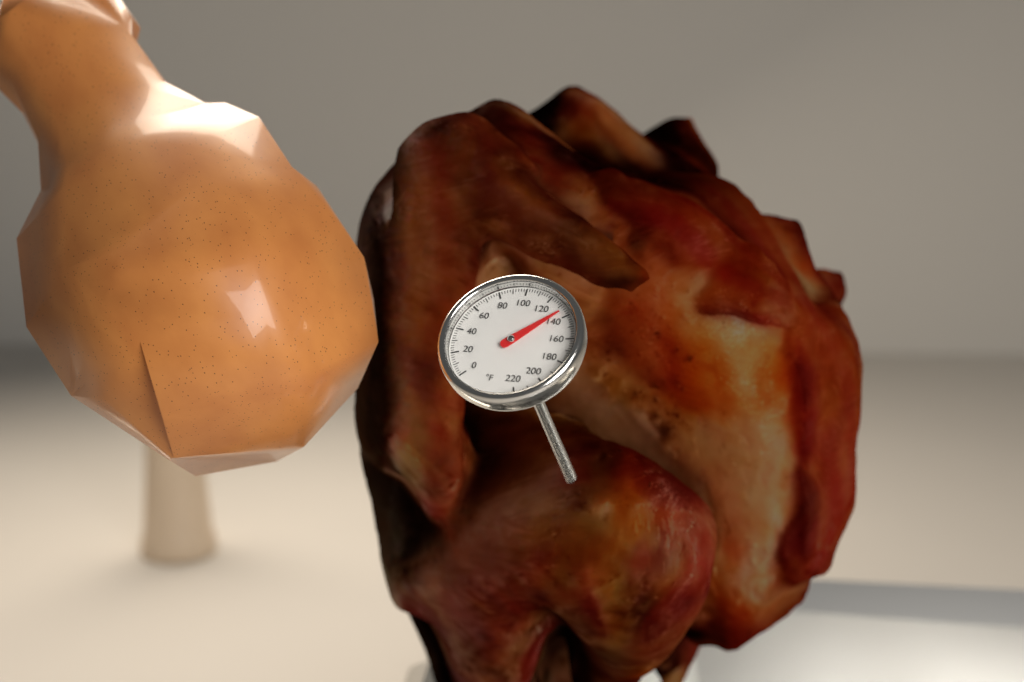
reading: 134 °F
